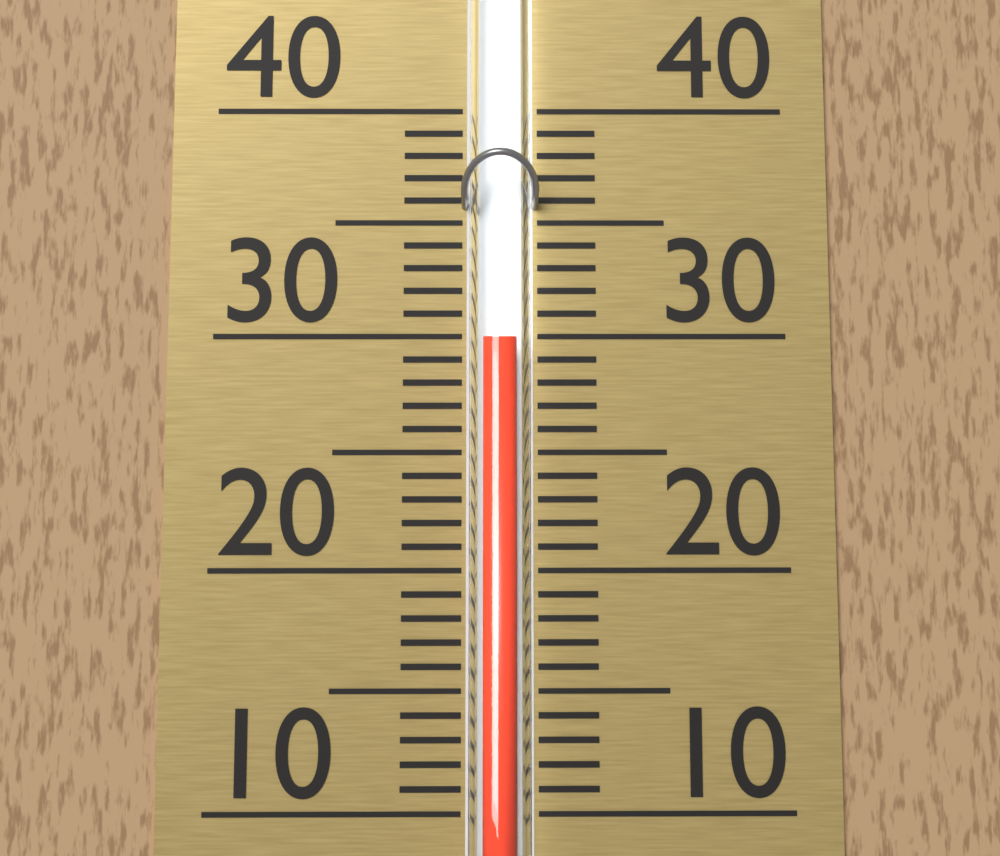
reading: 30 (no unit)
